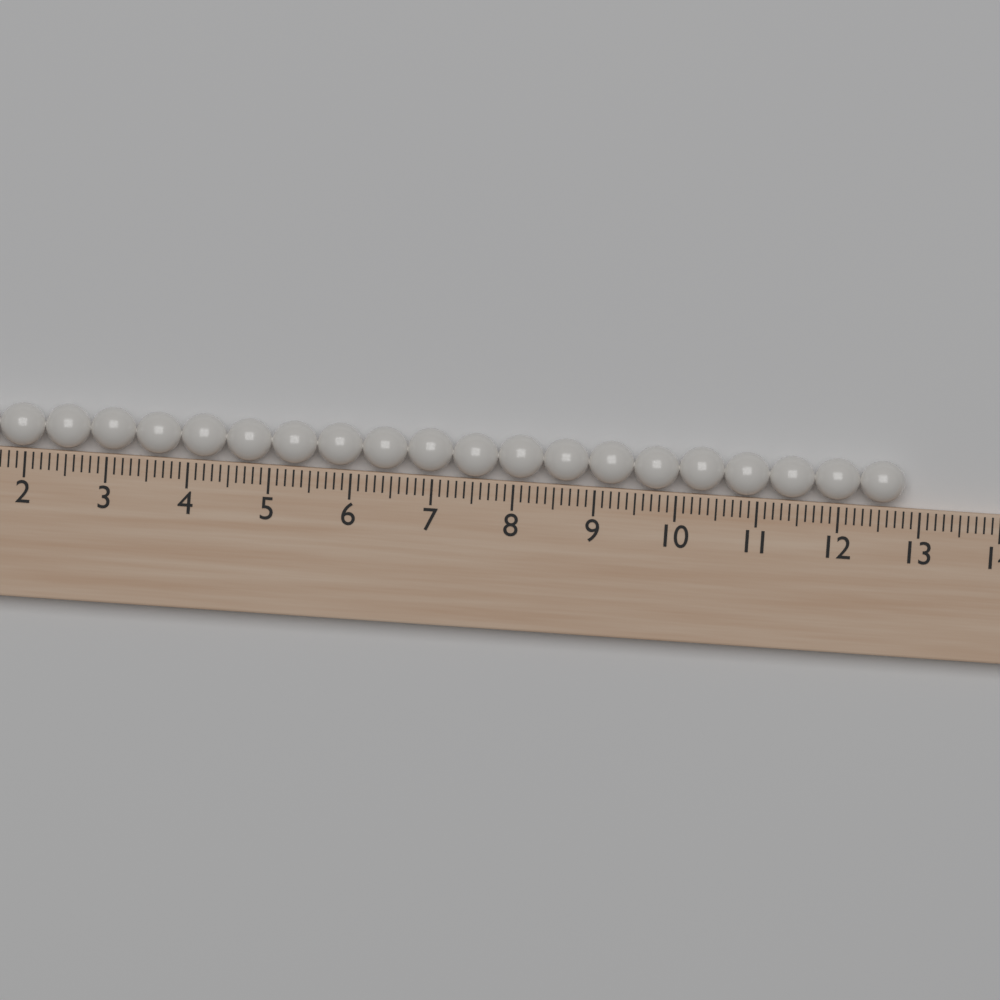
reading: 12.8 (no unit)
